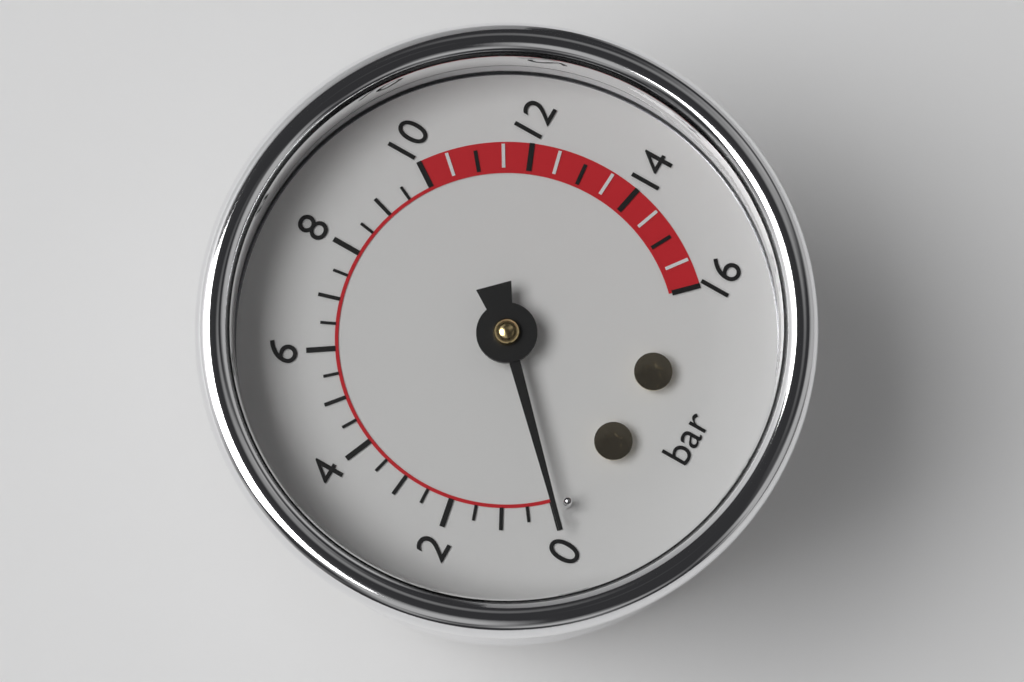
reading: 0.0 bar
